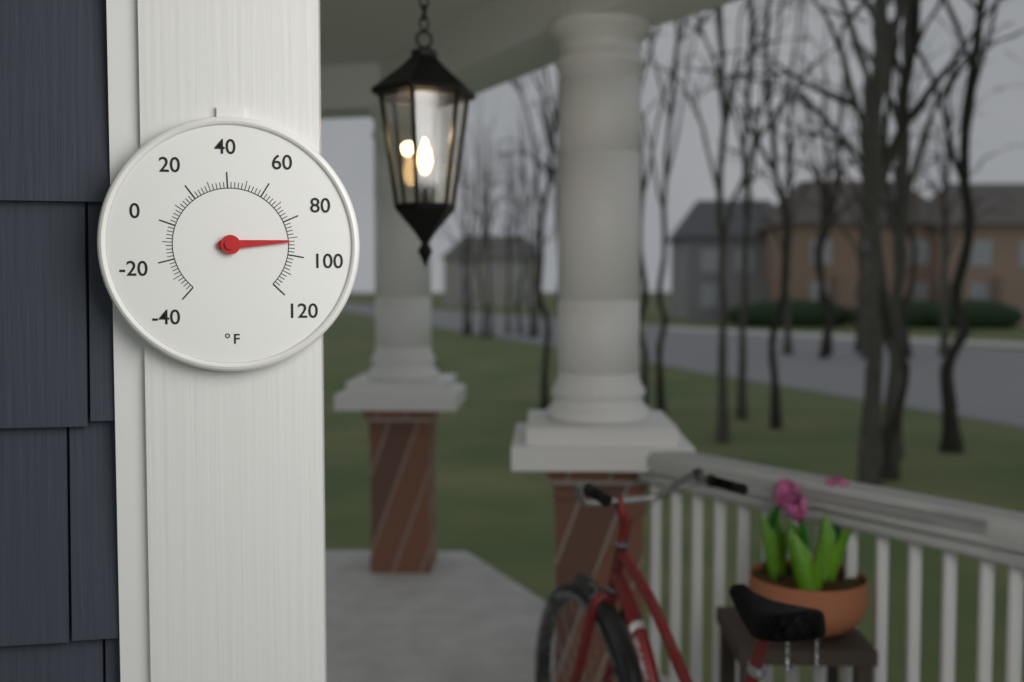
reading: 92 °F
